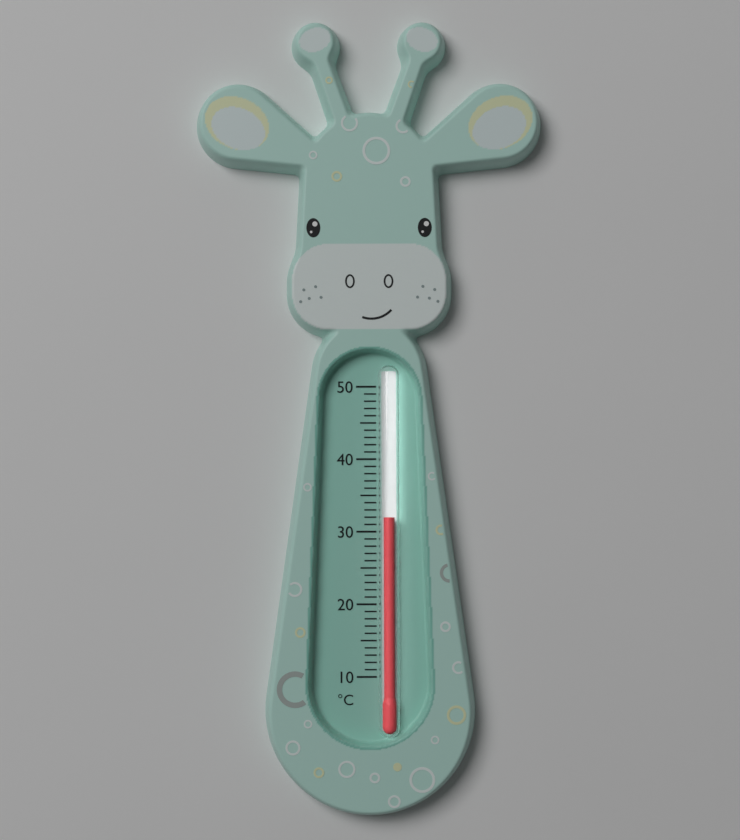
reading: 32 °C
